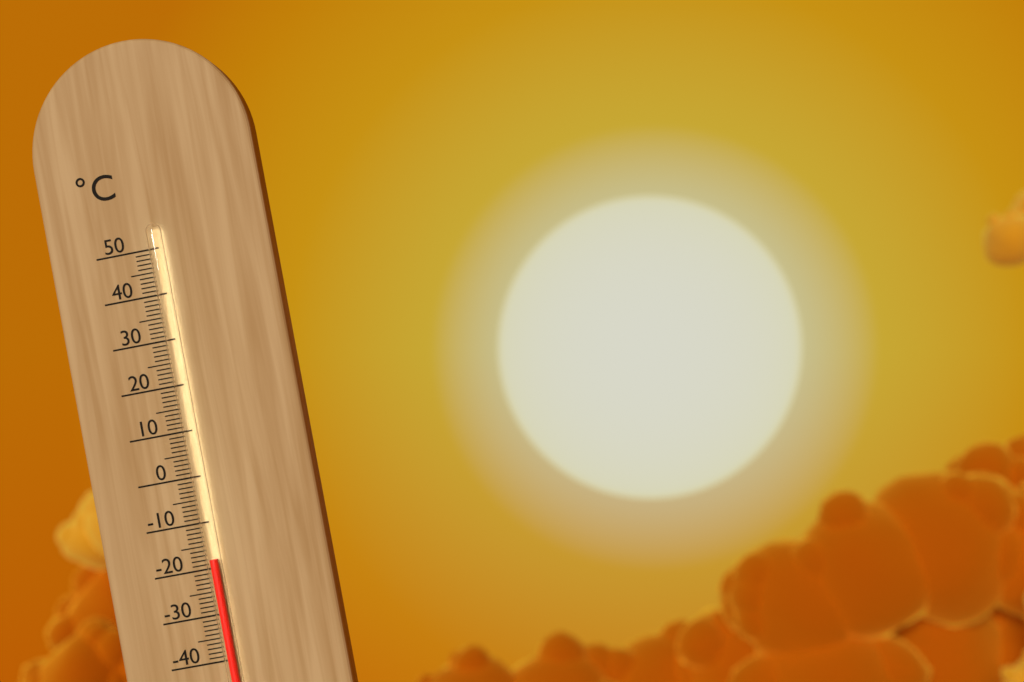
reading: -18 °C
